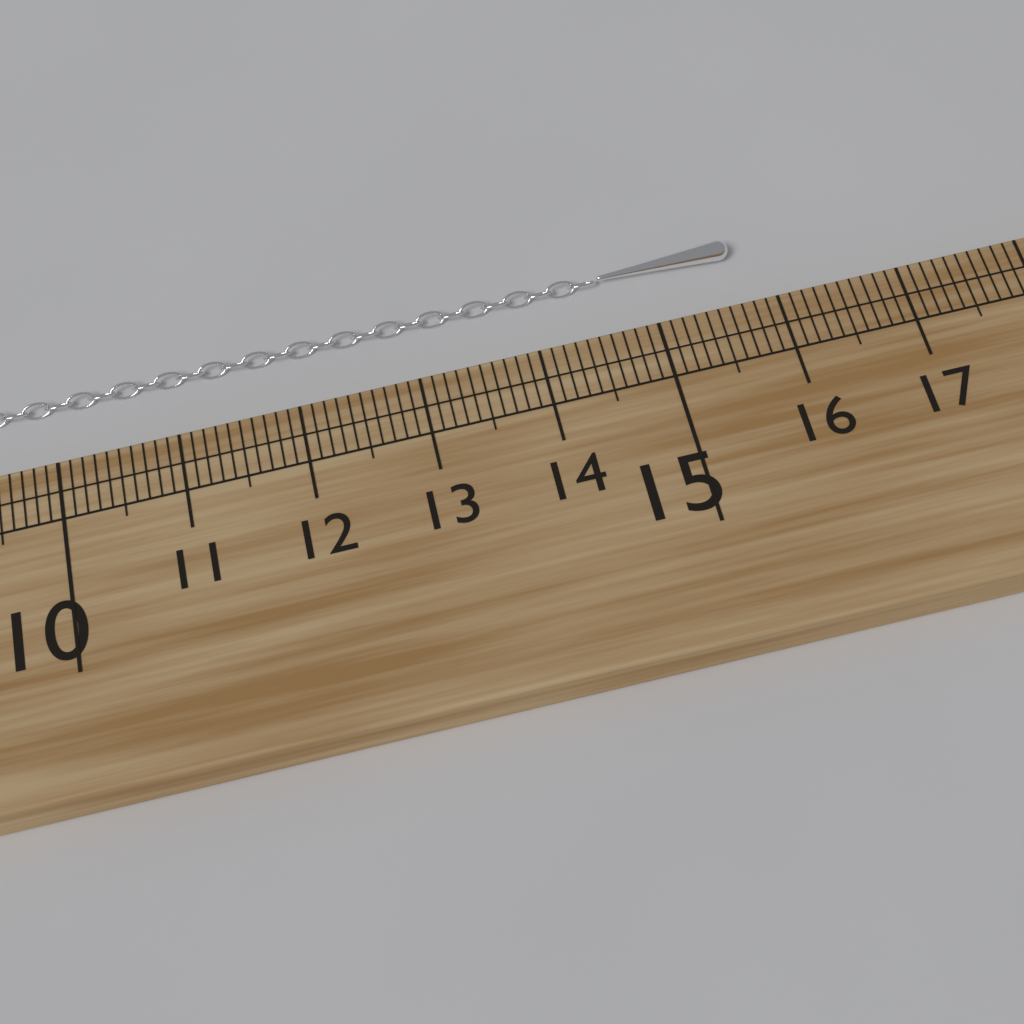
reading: 15.8 cm
